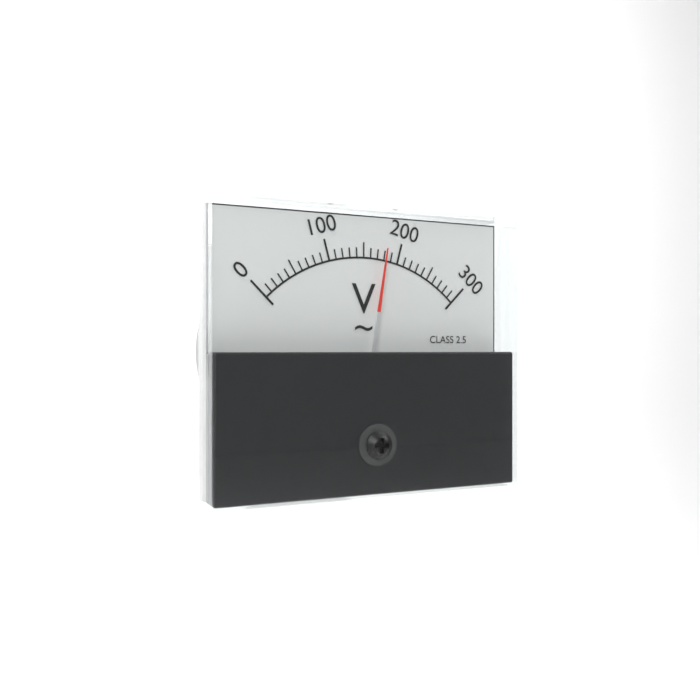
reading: 180 V
